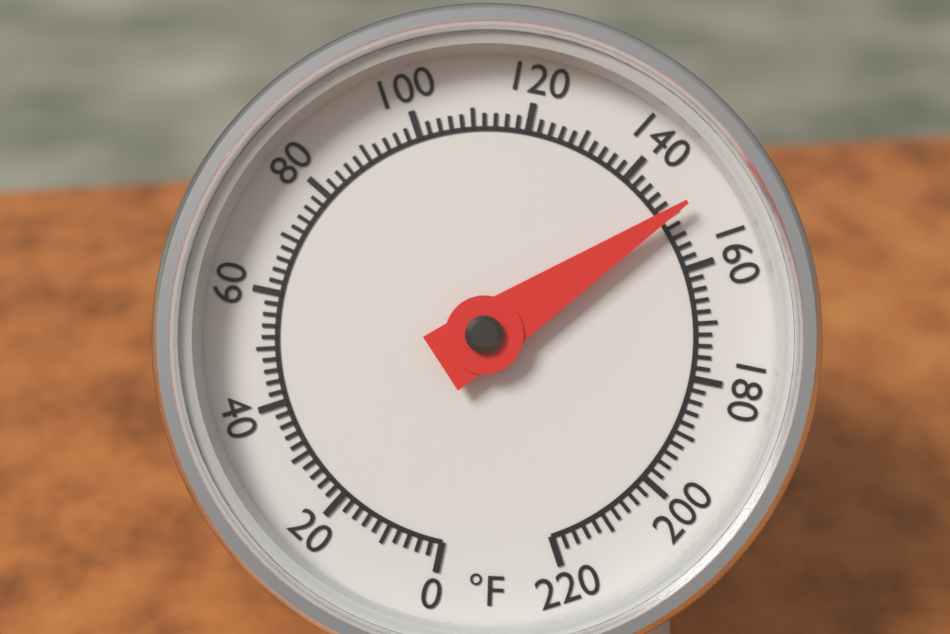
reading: 150 °F
